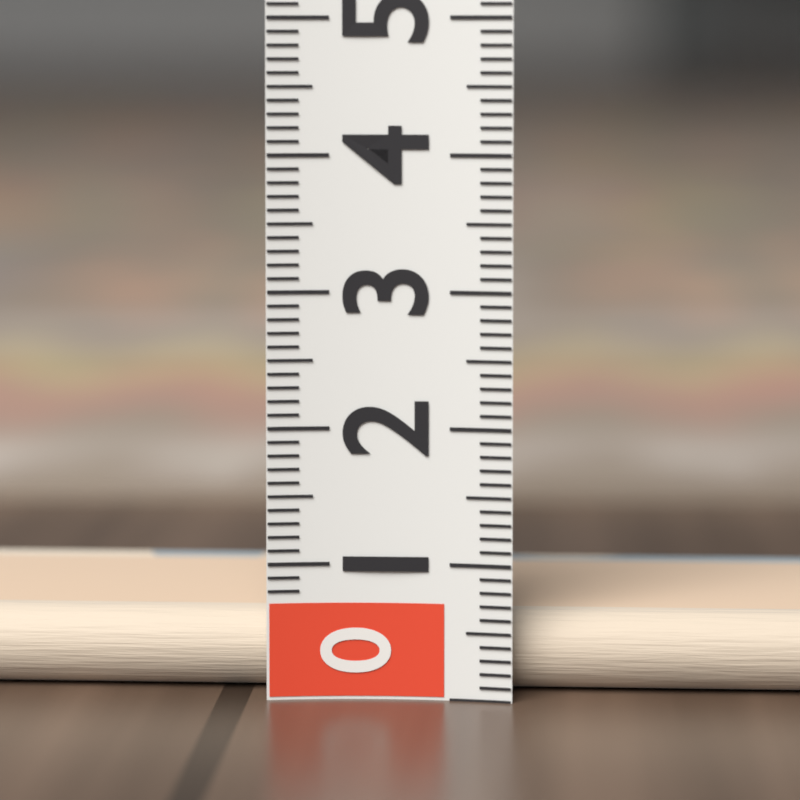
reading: 0.6 (no unit)
